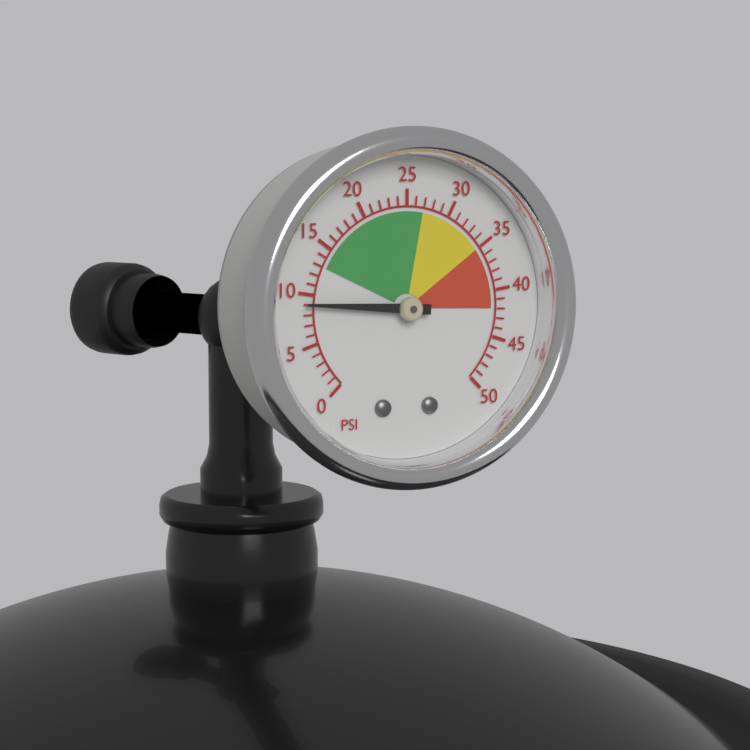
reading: 9 psi
